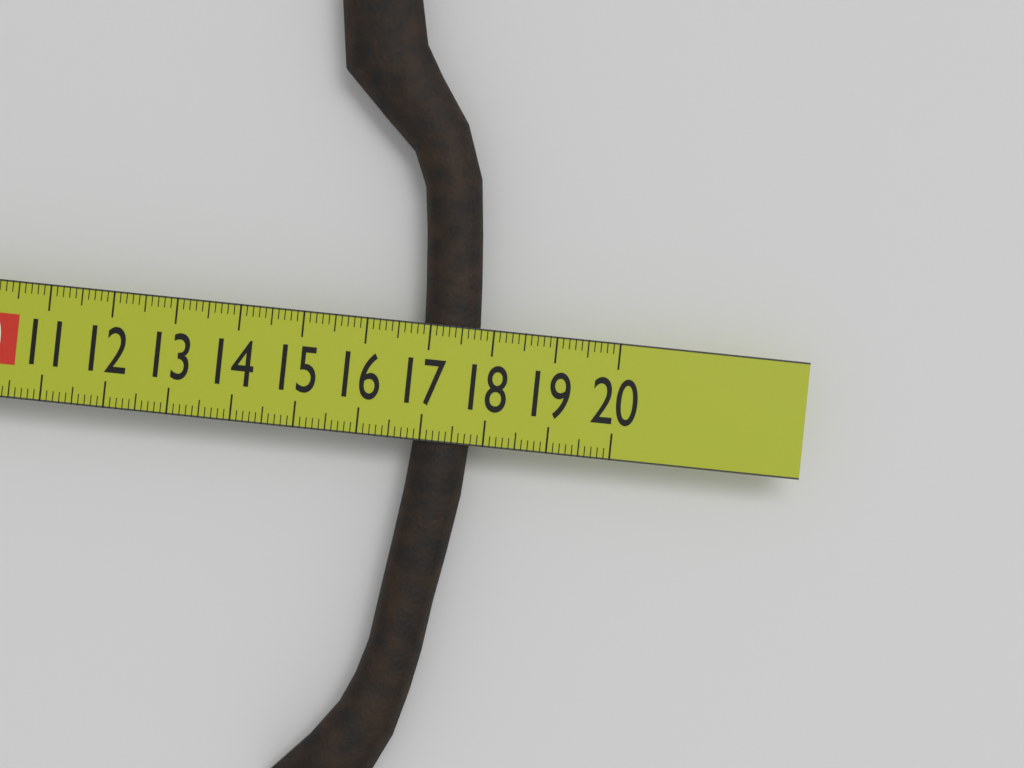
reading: 17.8 cm
